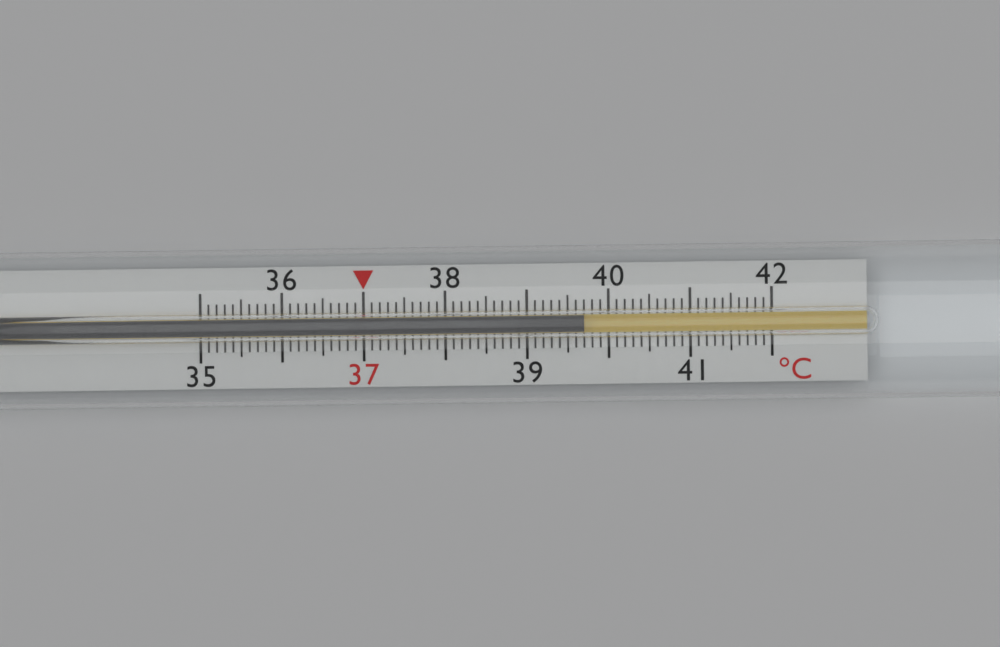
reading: 39.7 °C
